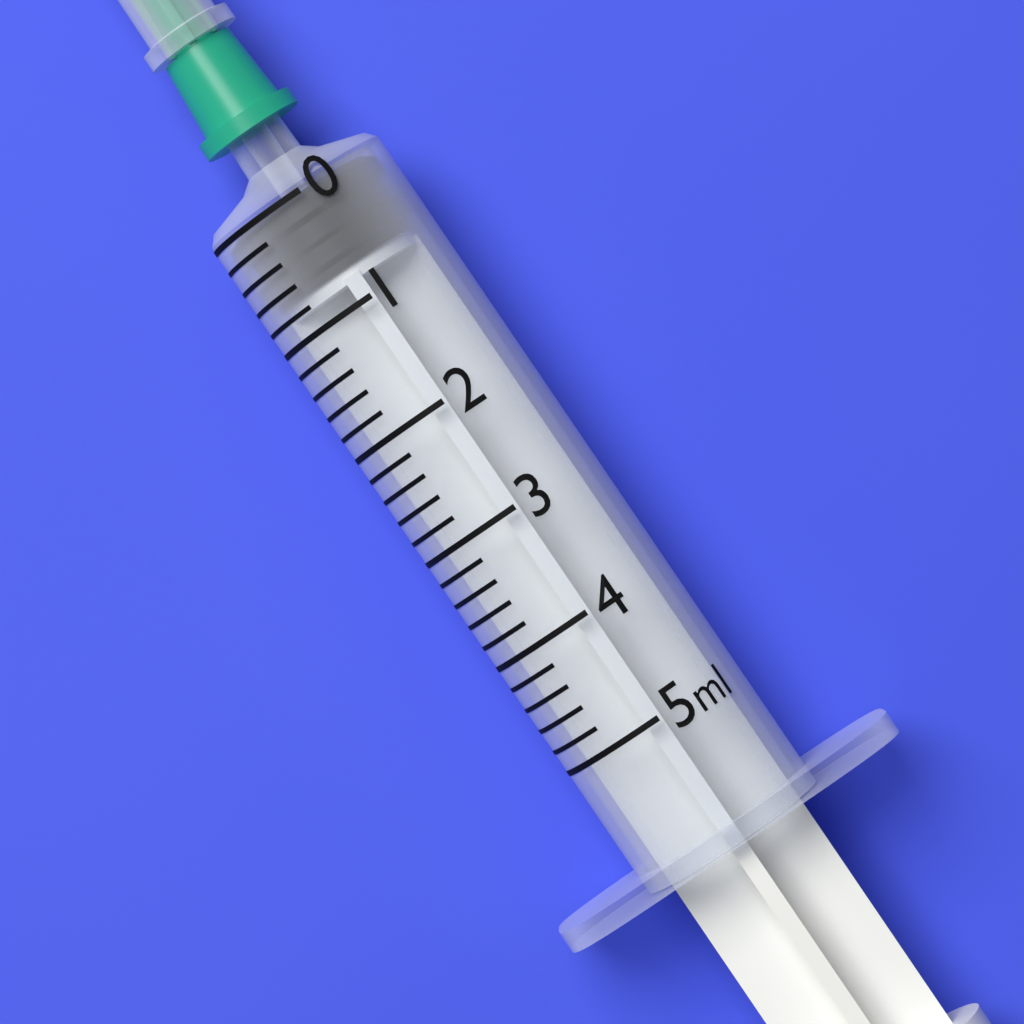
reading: 0.0 ml
